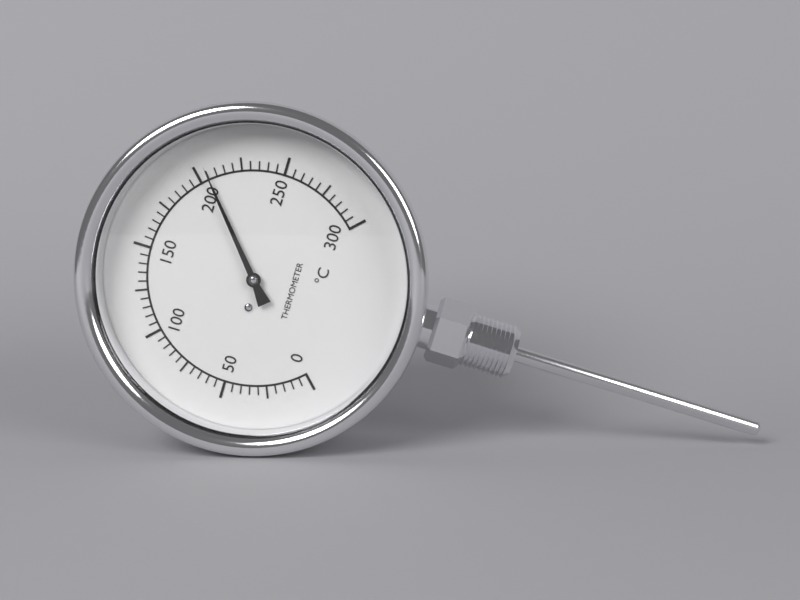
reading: 205 °C
